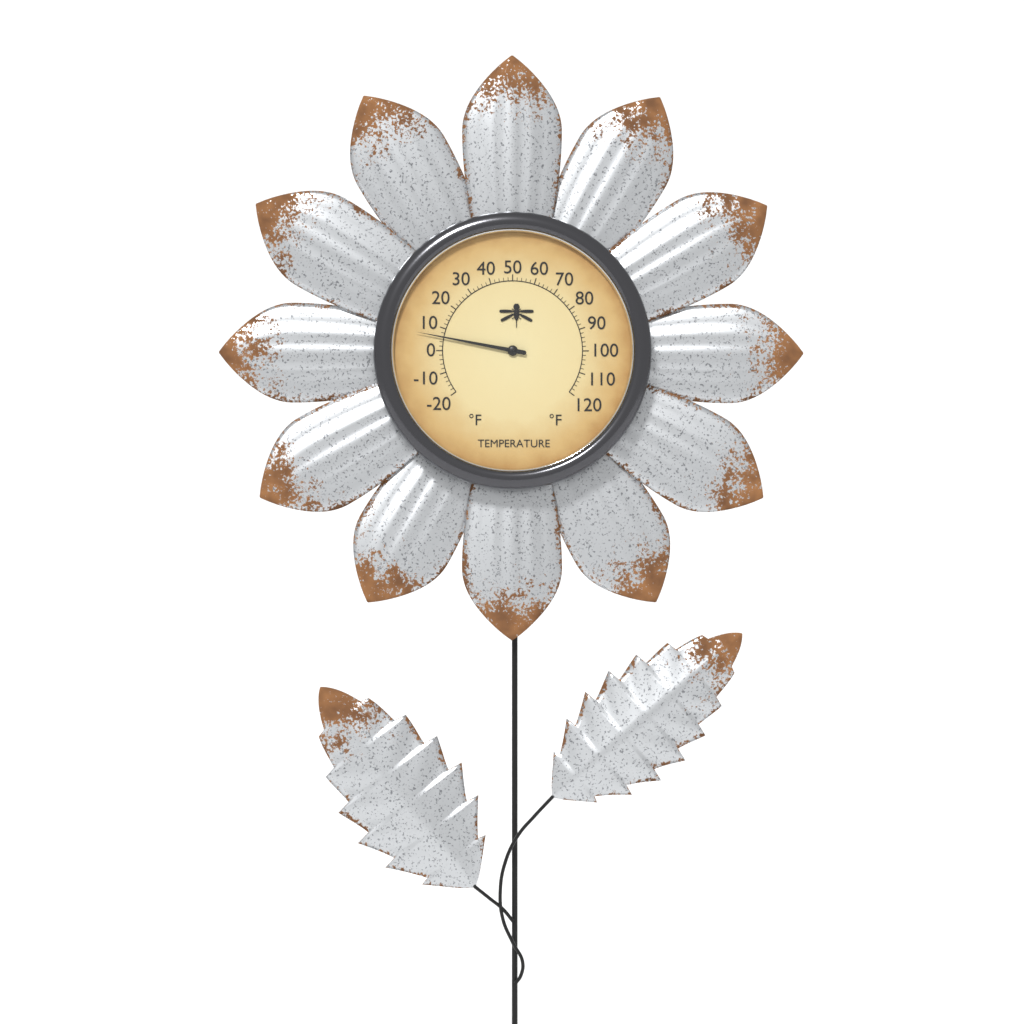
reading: 6 °F
